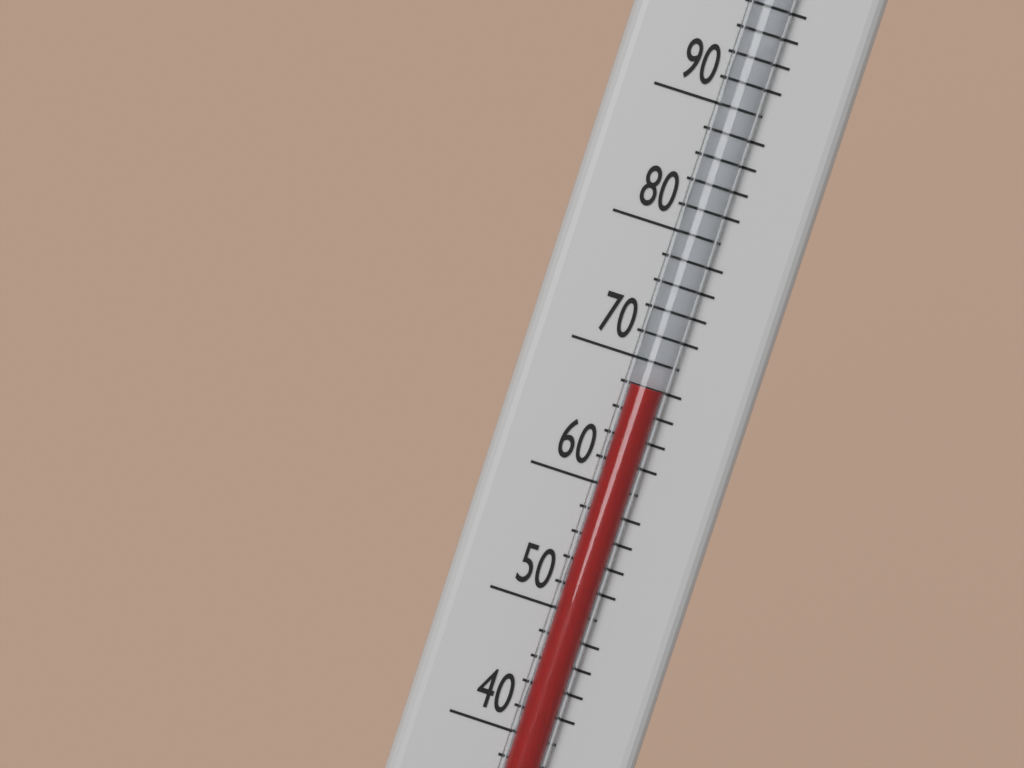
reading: 68 °F
